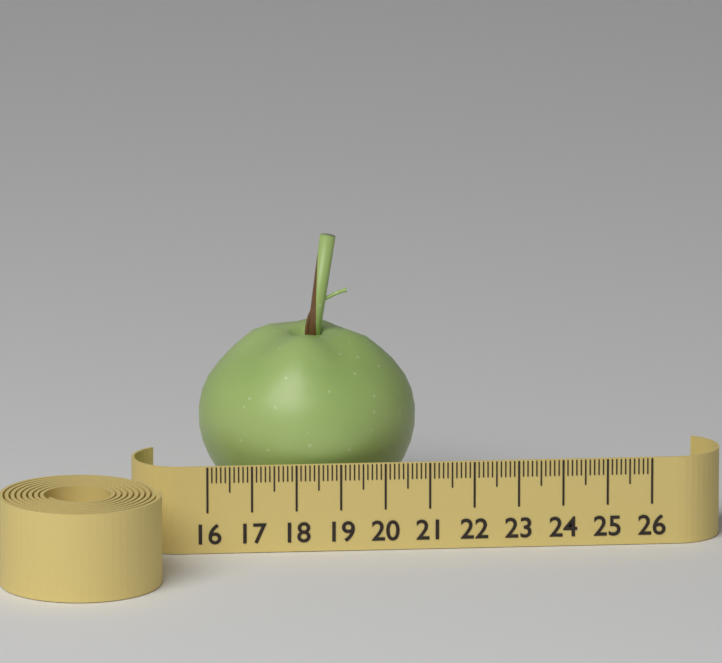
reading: 20.9 (no unit)
